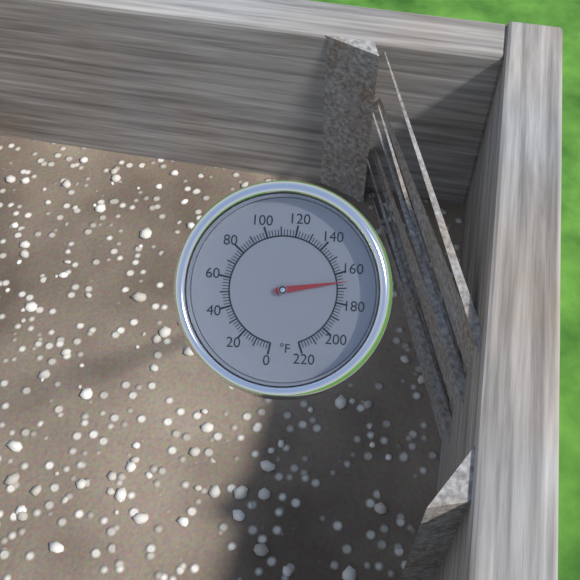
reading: 166 °F
